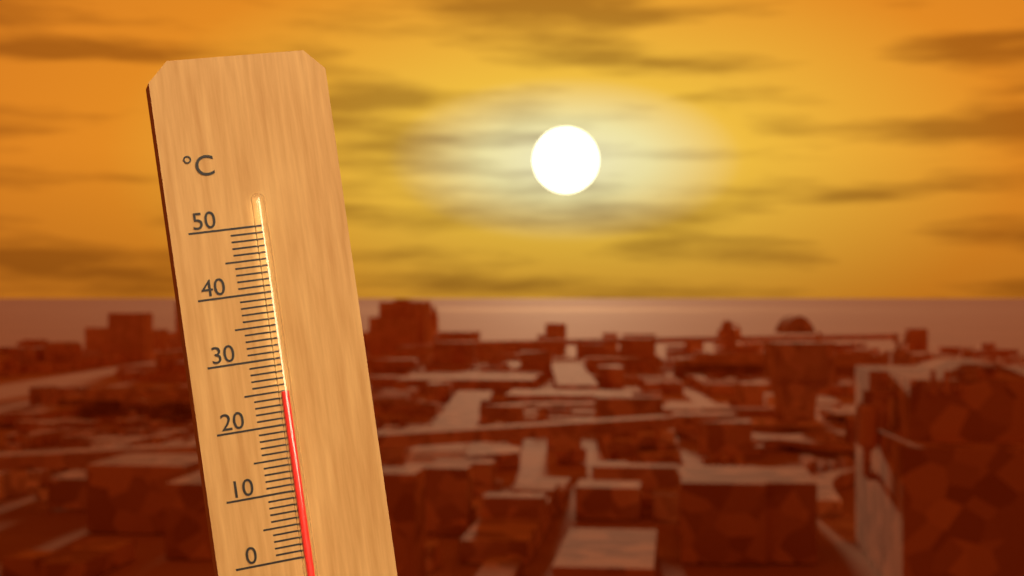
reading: 25 °C
